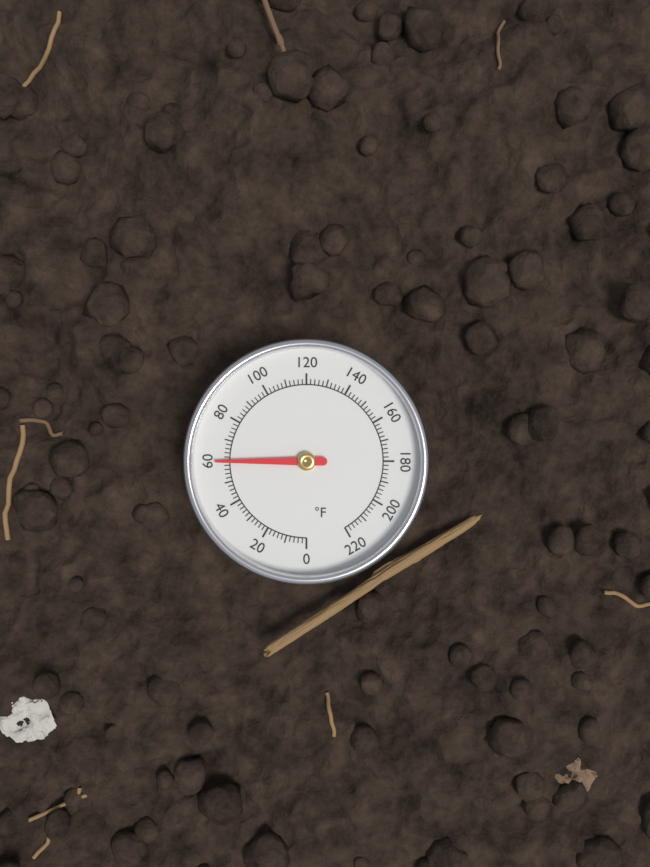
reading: 60 °F
